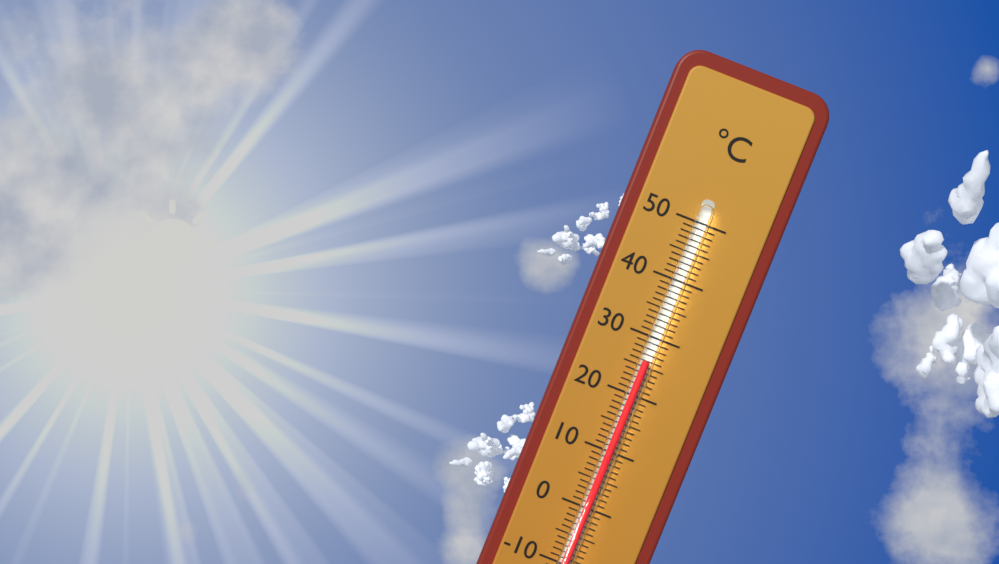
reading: 26 °C
